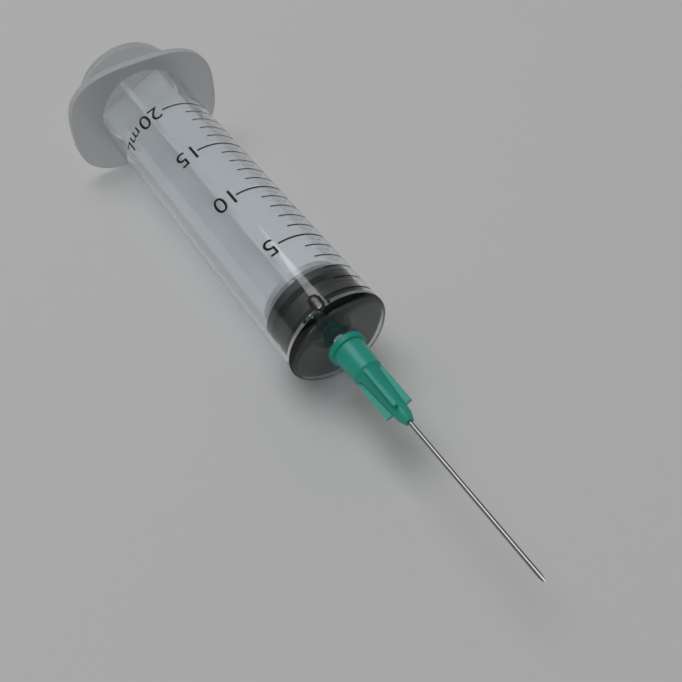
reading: 0 mL
